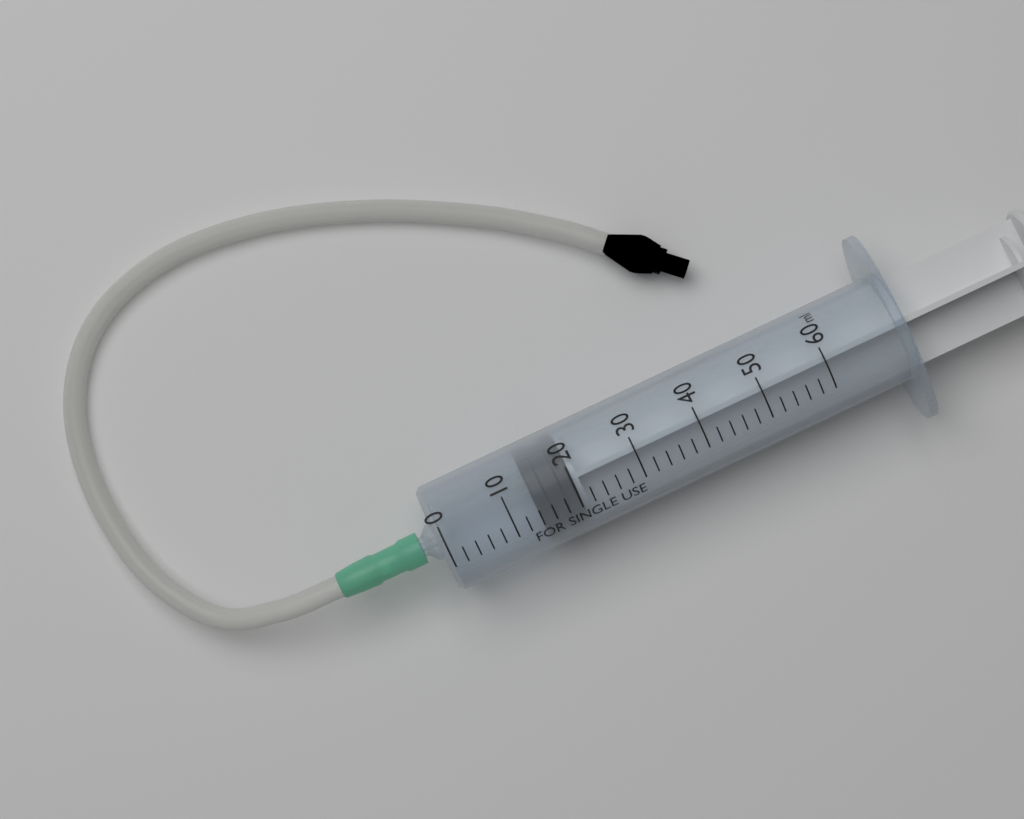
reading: 14 ml
